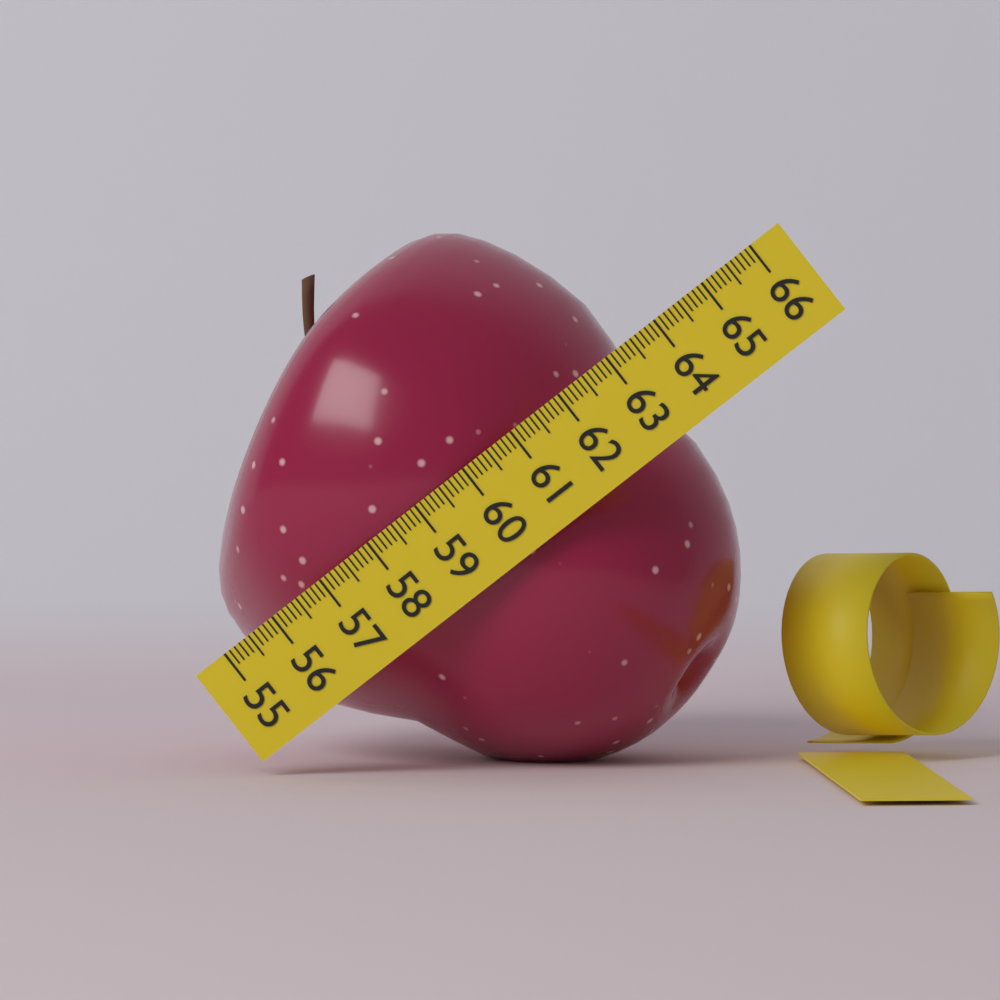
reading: 63.1 (no unit)
